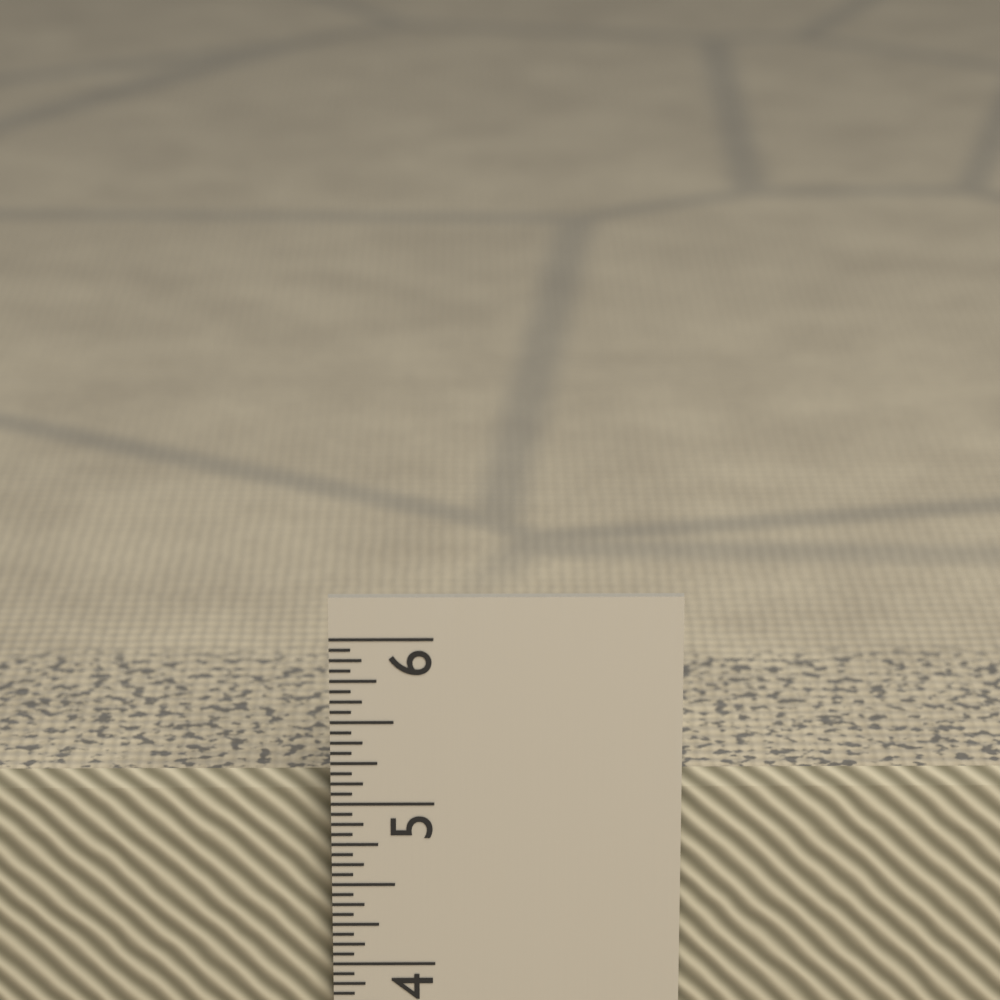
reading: 5.1250 in
